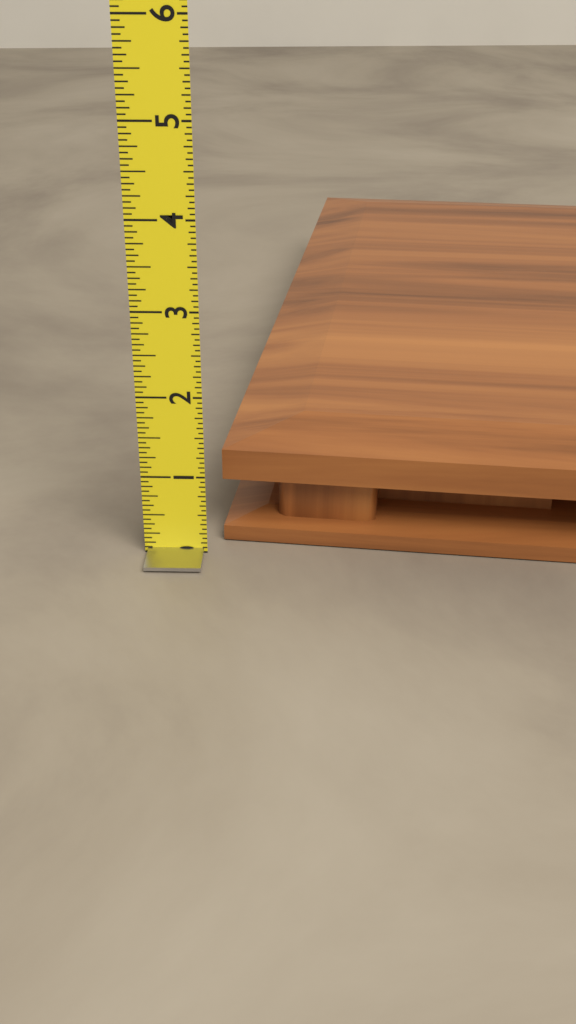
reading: 1.3750 (no unit)
